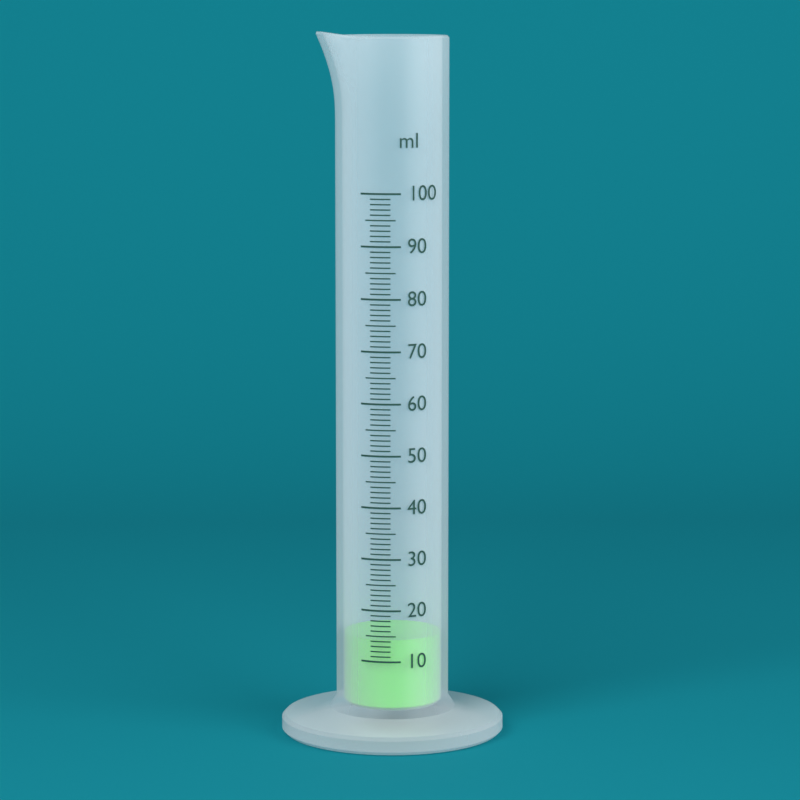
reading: 14 ml
